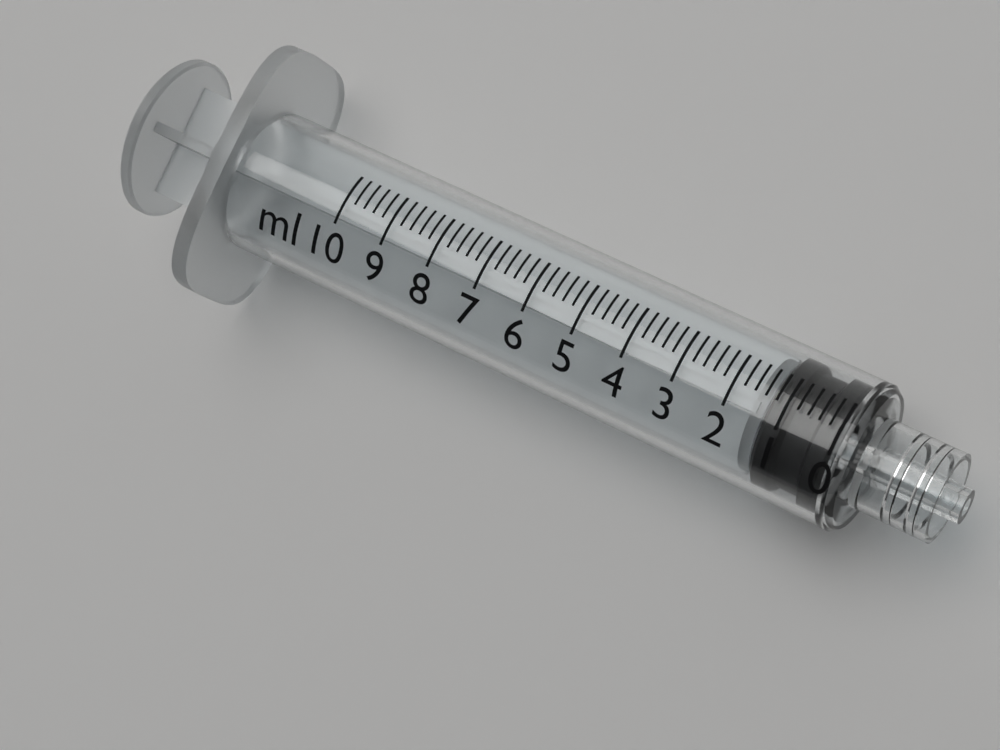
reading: 0.0 ml
